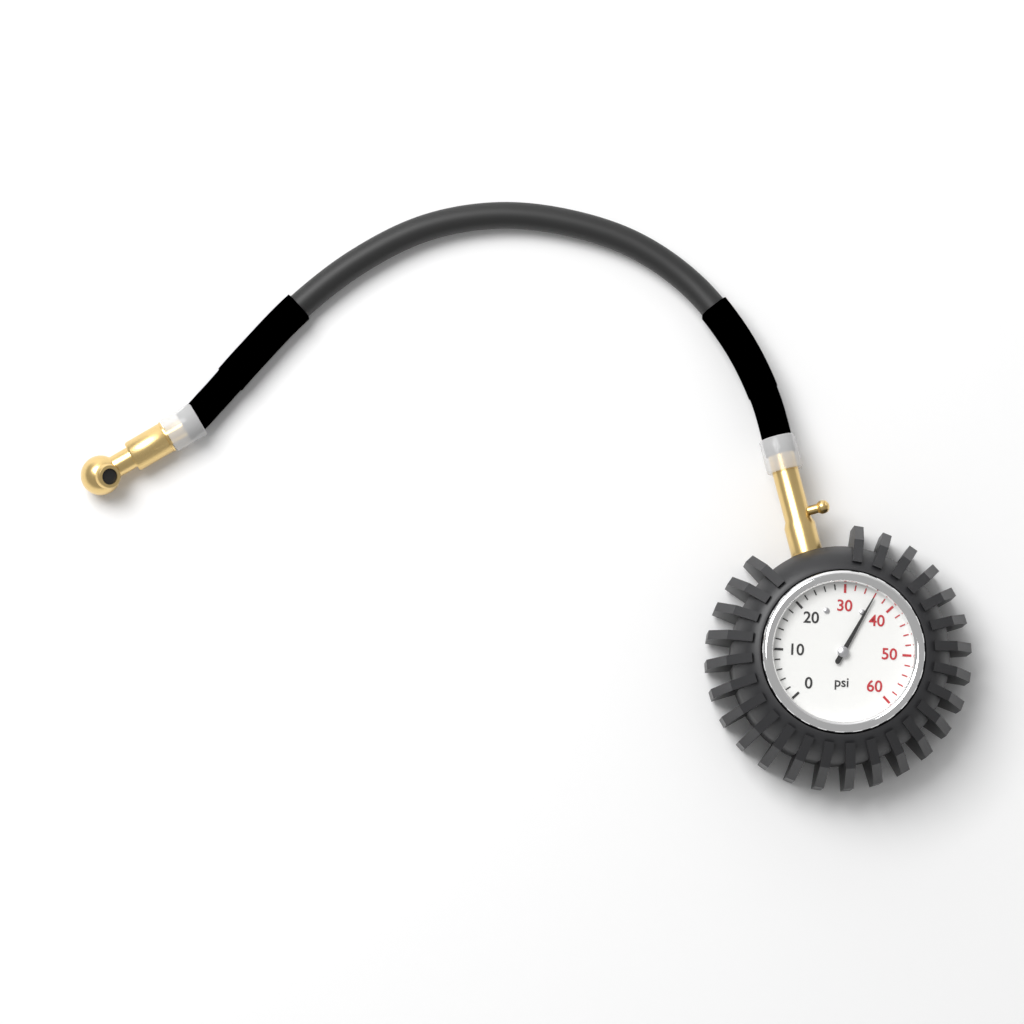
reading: 36 psi
